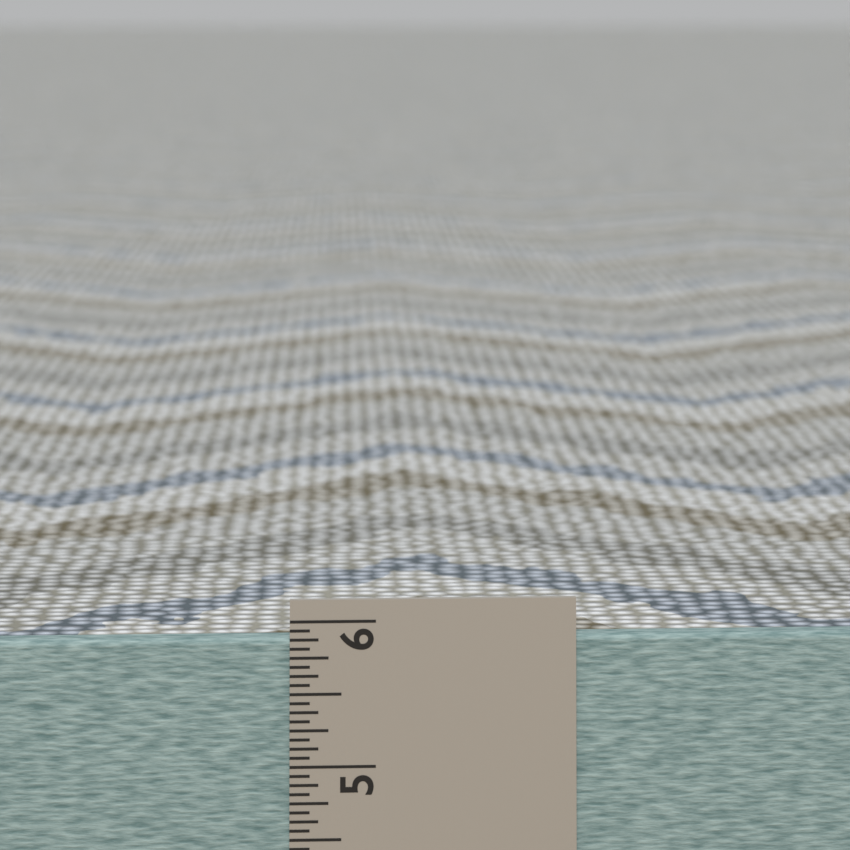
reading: 5.8750 in
